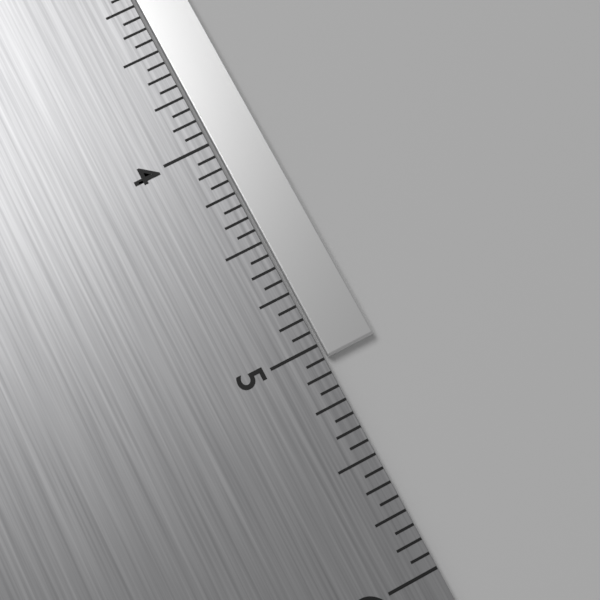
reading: 5.0625 in
